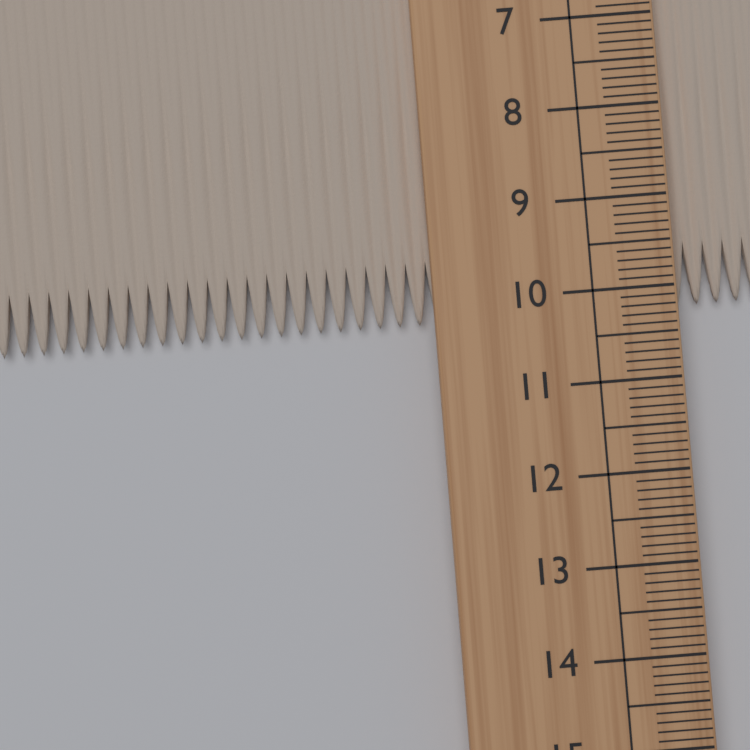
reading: 10.2 cm
